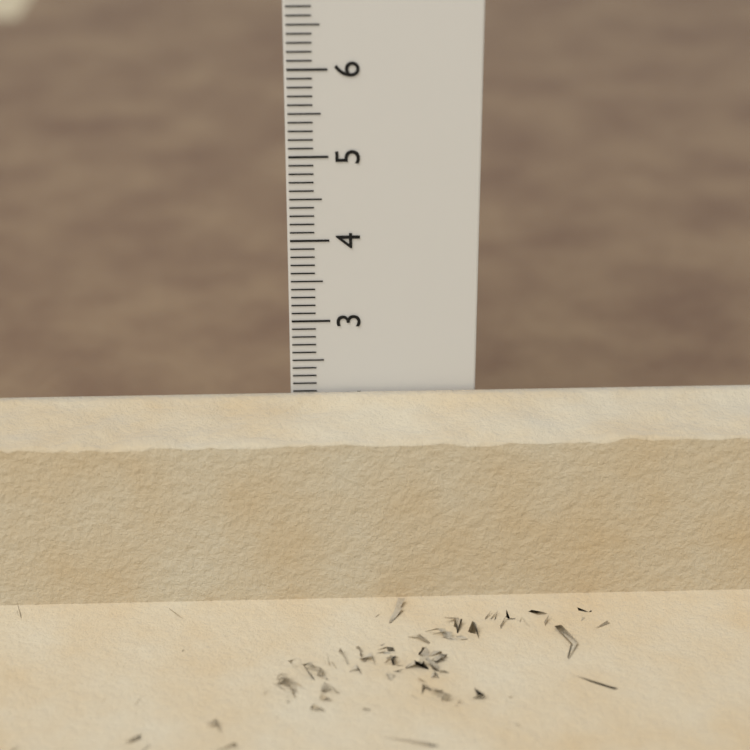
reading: 2.1 cm
